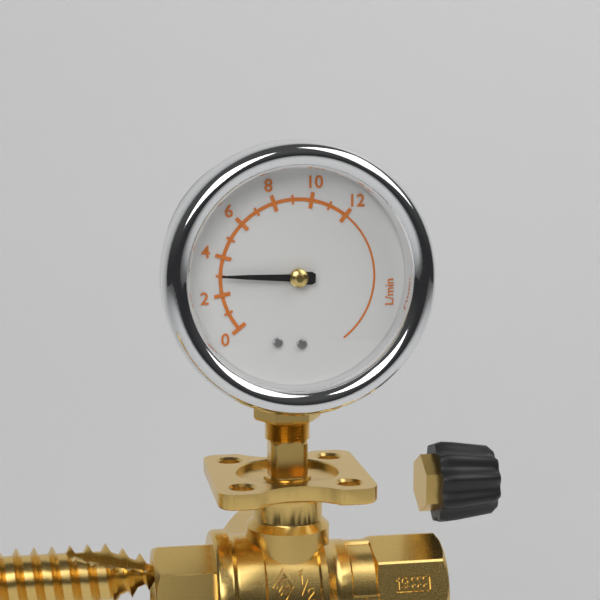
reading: 3 L/min
